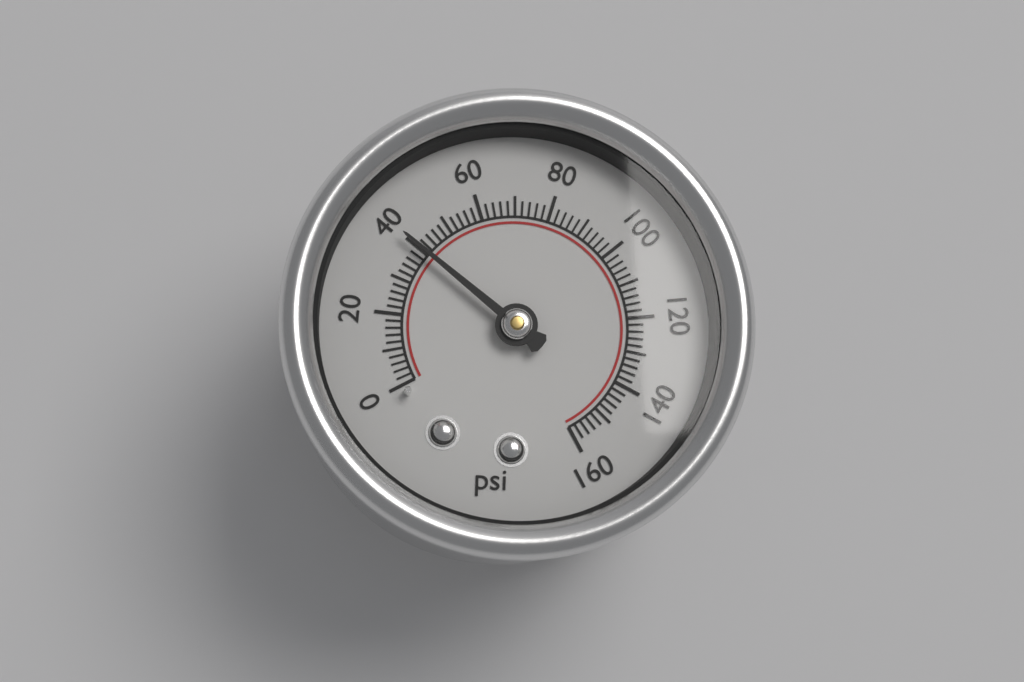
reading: 40 psi
